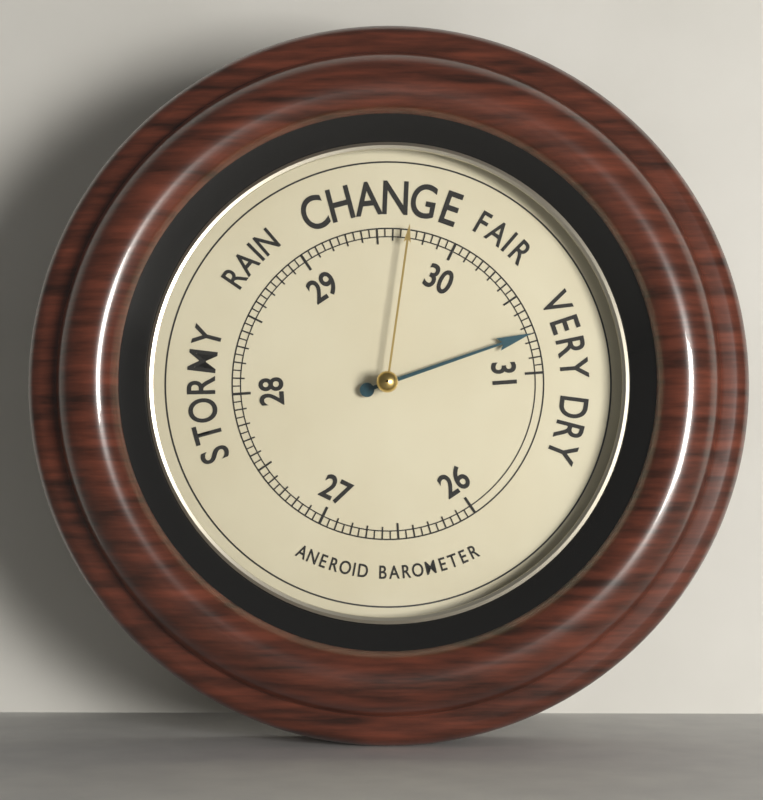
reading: 30.75 (no unit)
